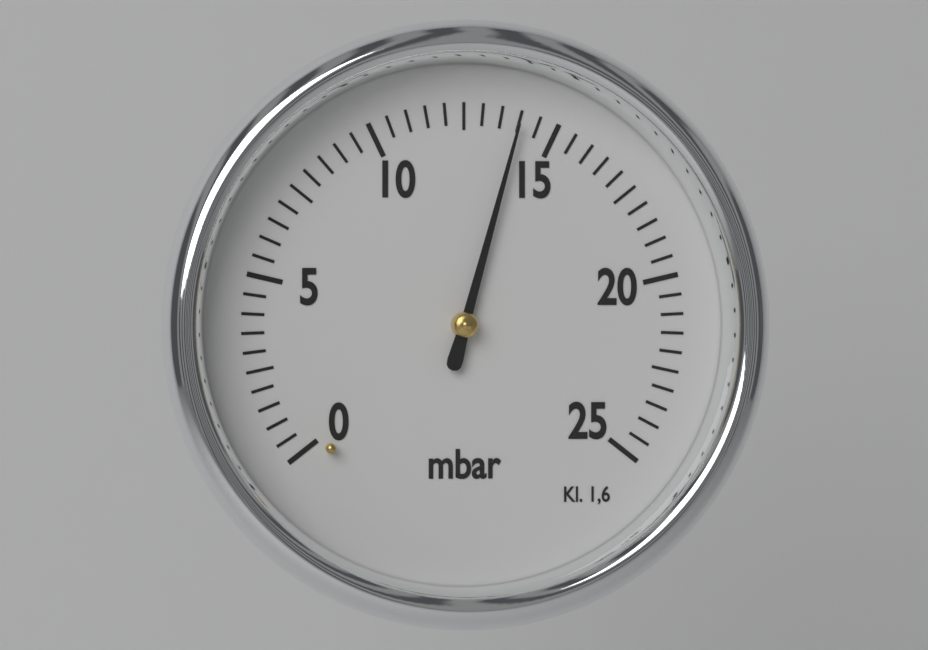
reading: 14.0 mbar
